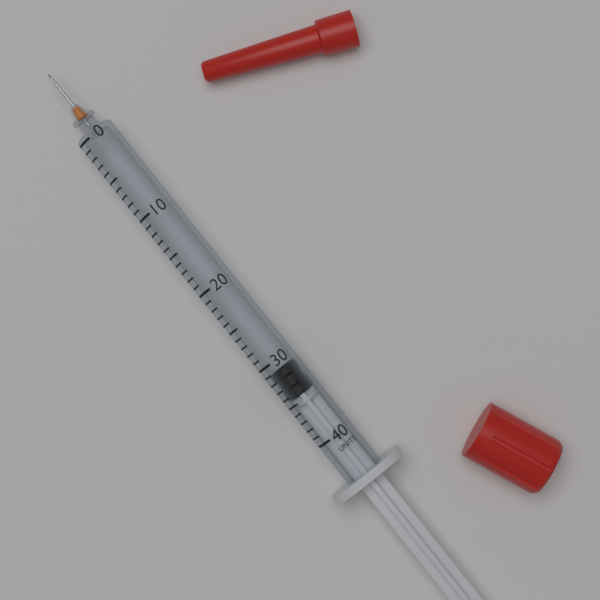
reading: 31 units
